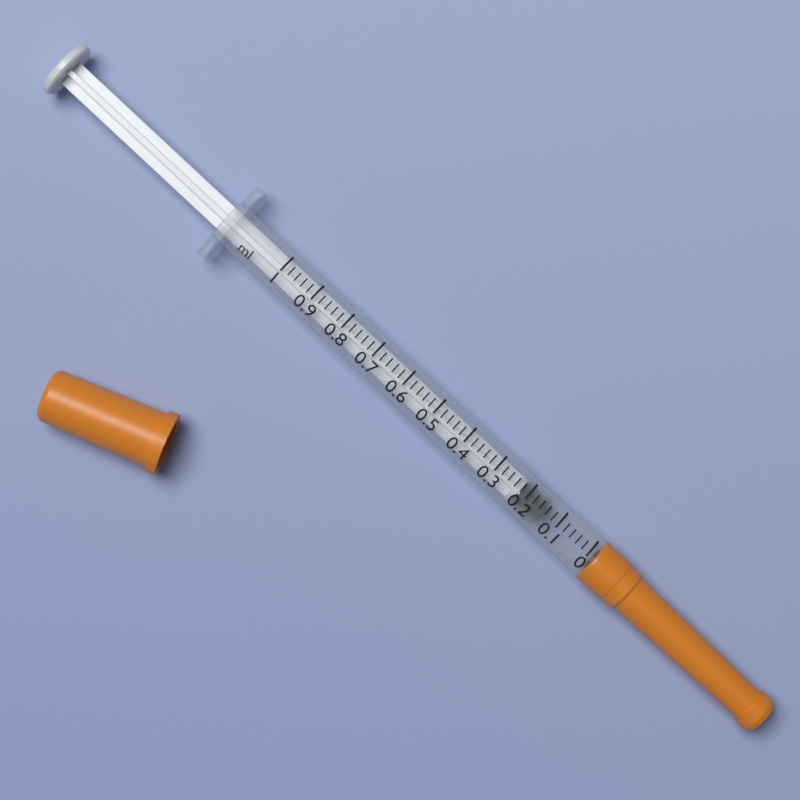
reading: 0.14 ml
